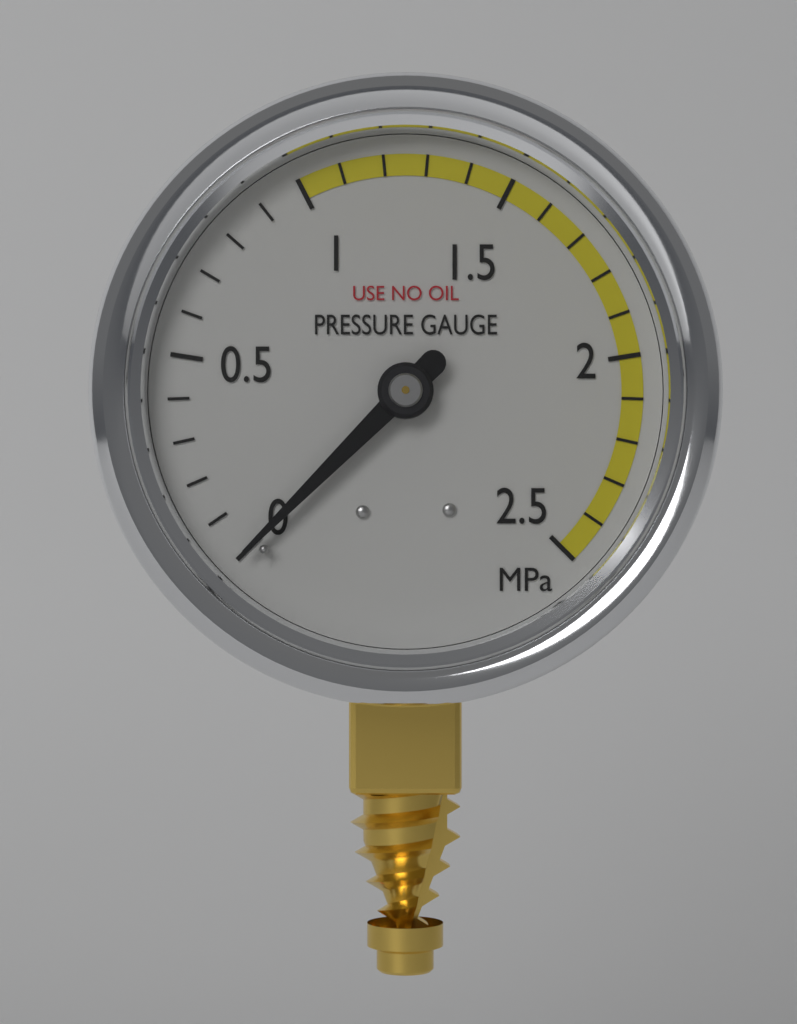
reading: 0.0 MPa
